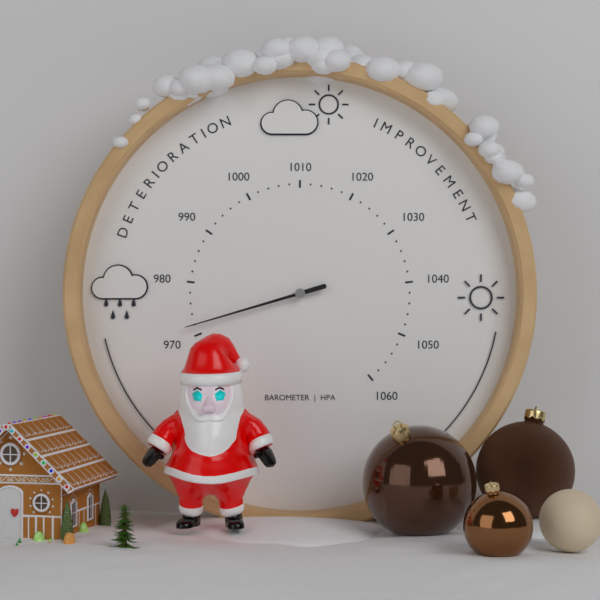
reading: 972 hPa
